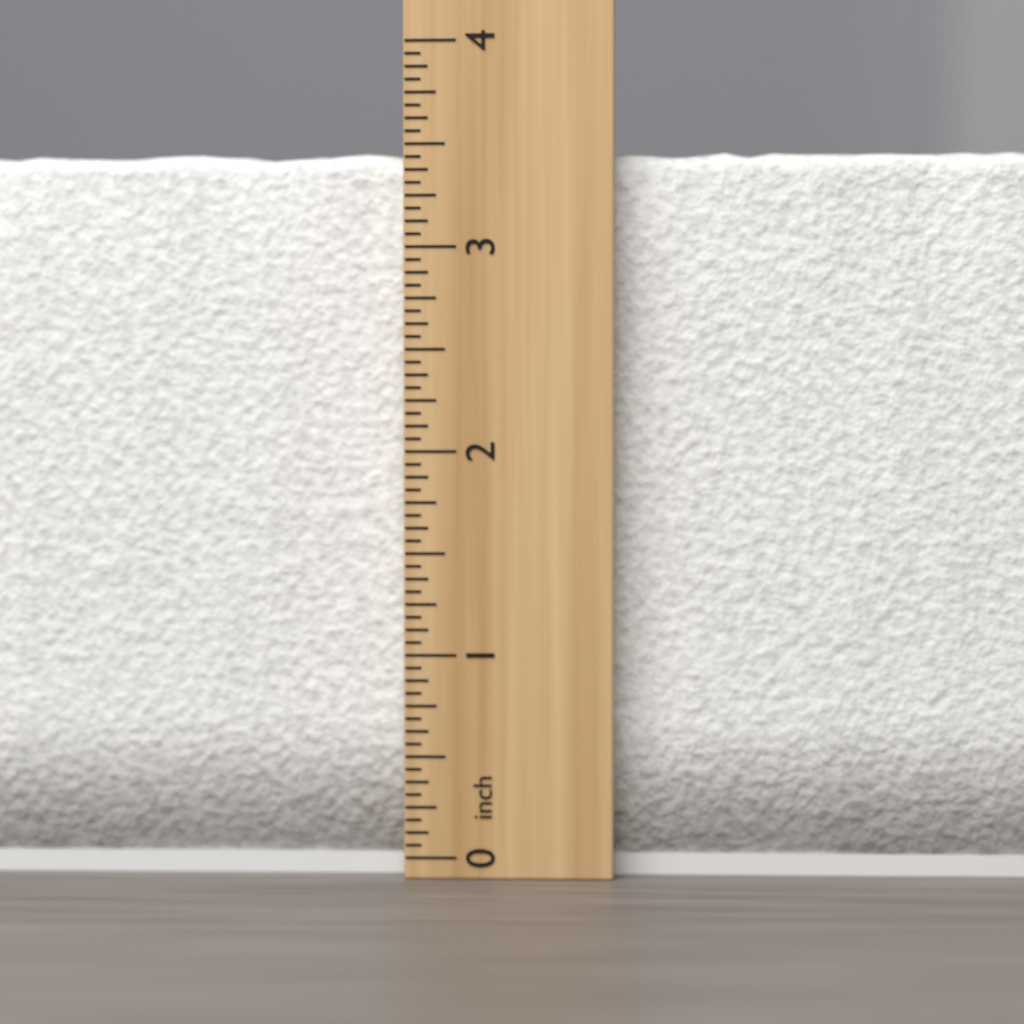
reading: 3.5000 inch
